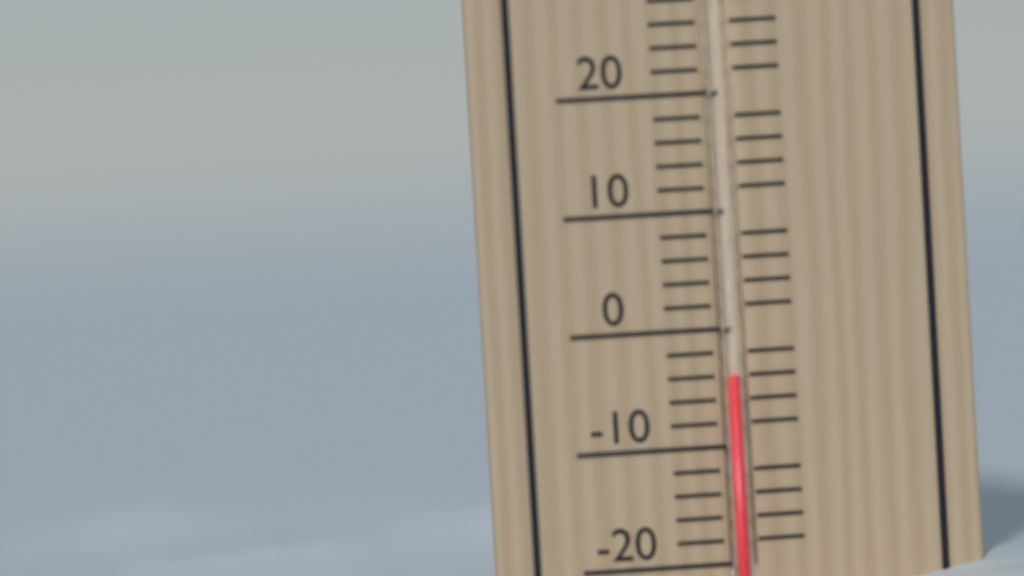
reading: -4 °C
